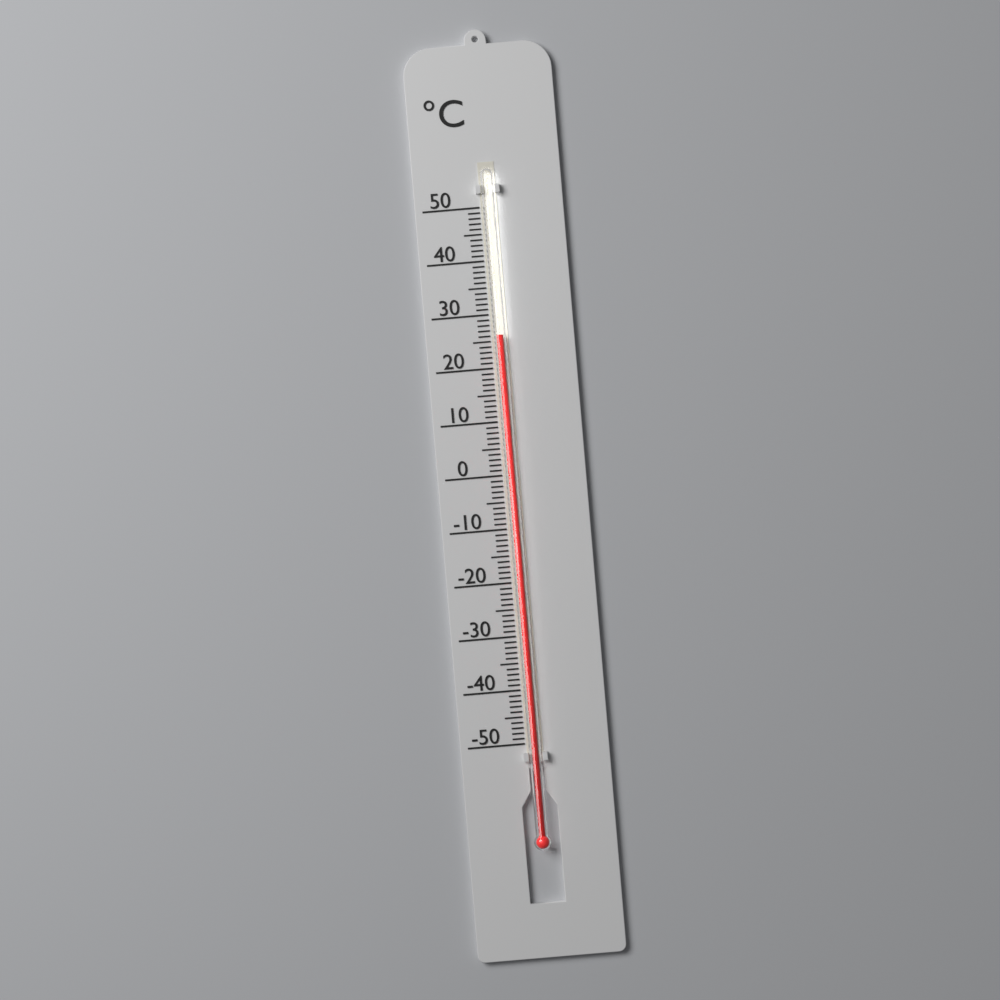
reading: 26 °C
